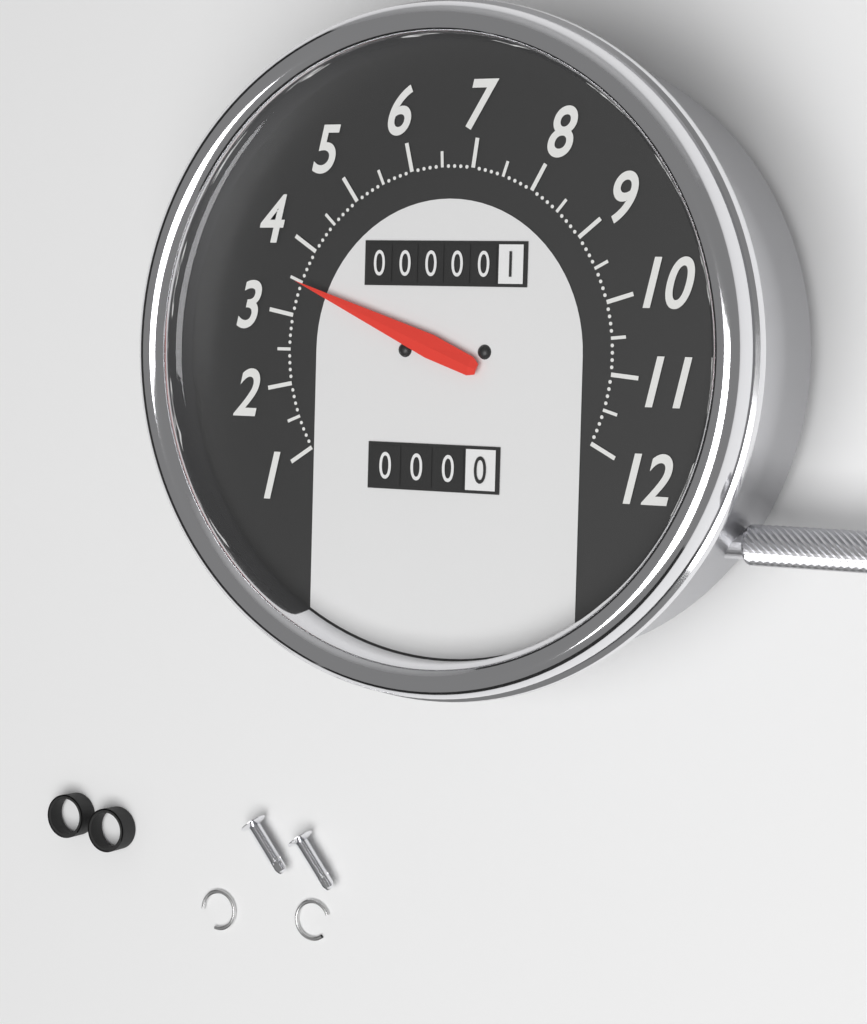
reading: 3.5 (no unit)
